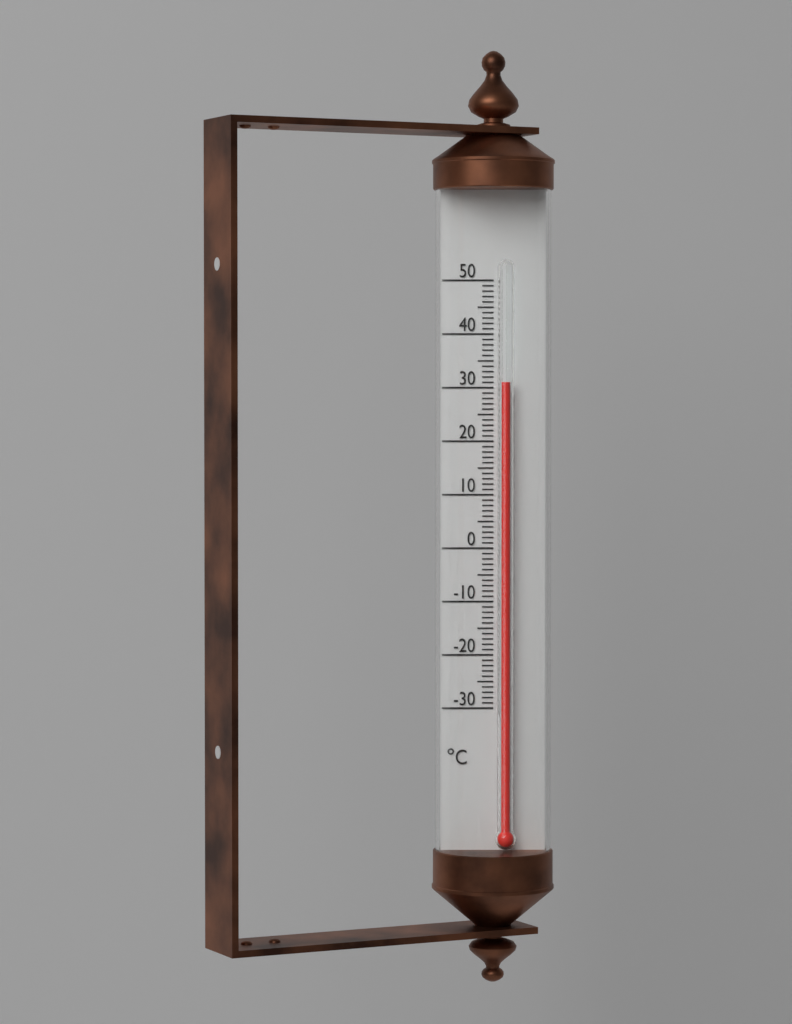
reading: 31 °C
